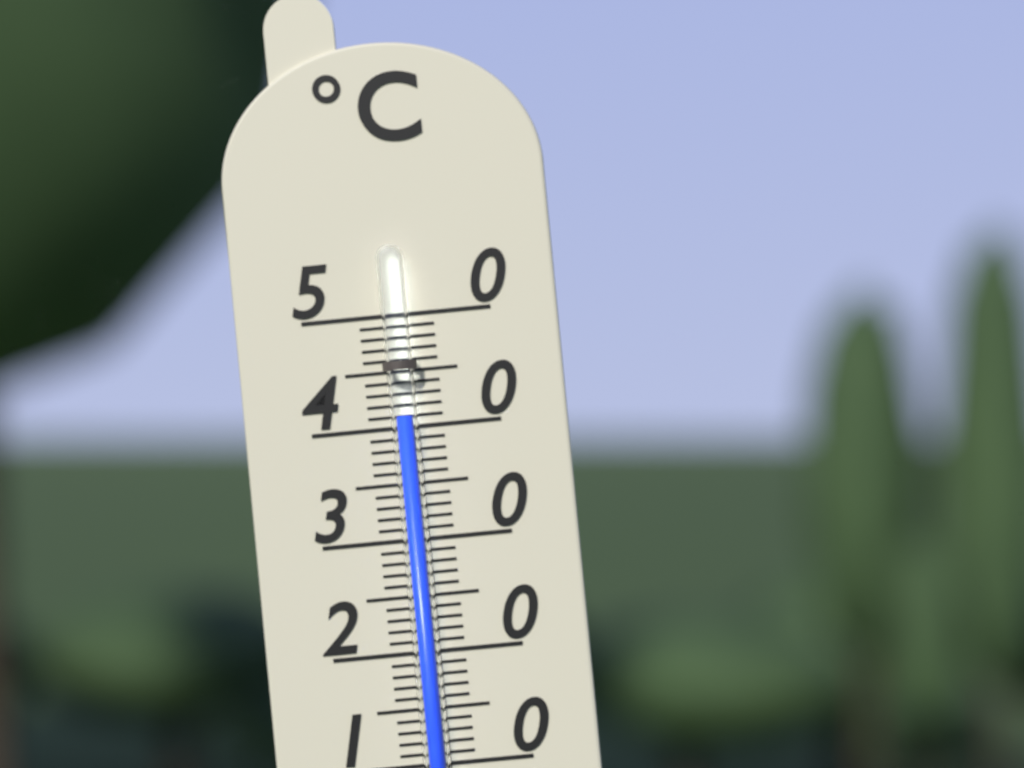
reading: 41 °C
